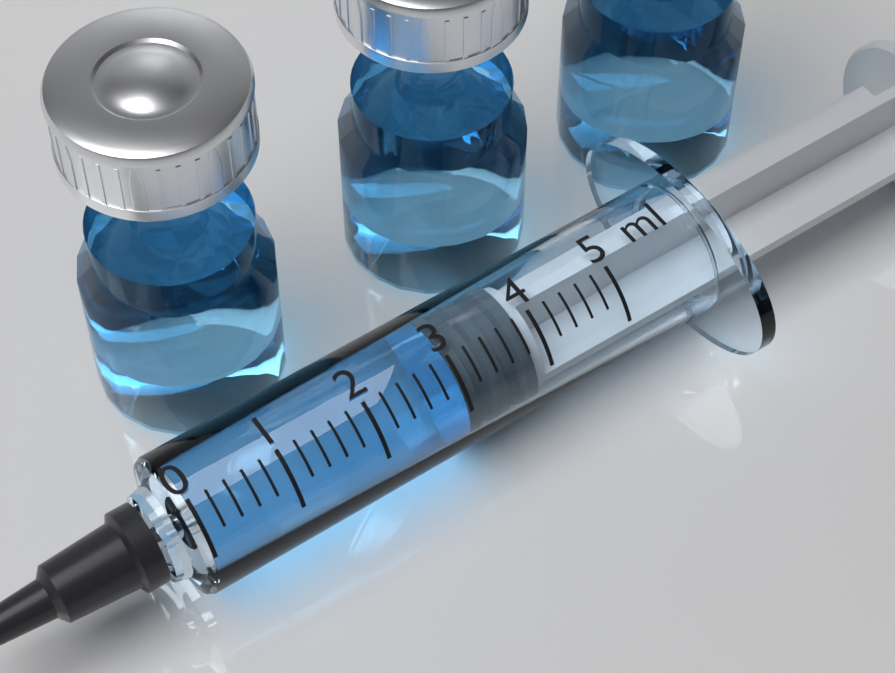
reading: 3.0 ml
